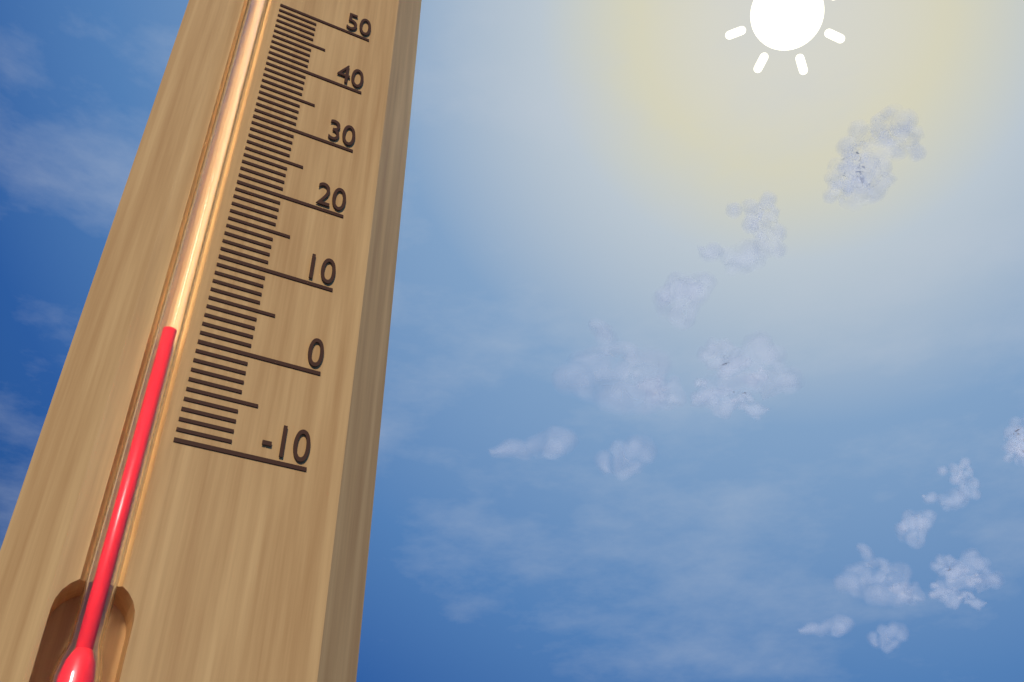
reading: 0 (no unit)
